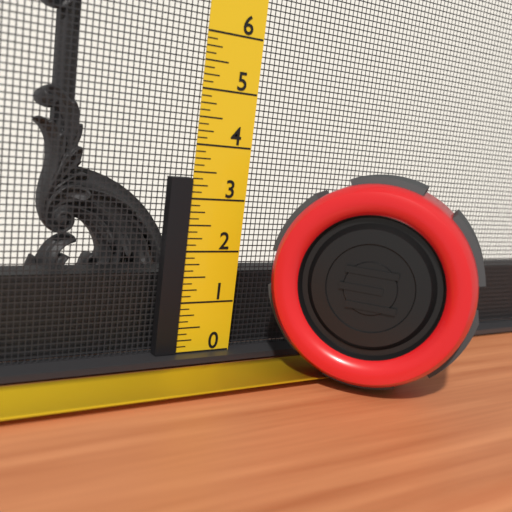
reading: 3.375 (no unit)
